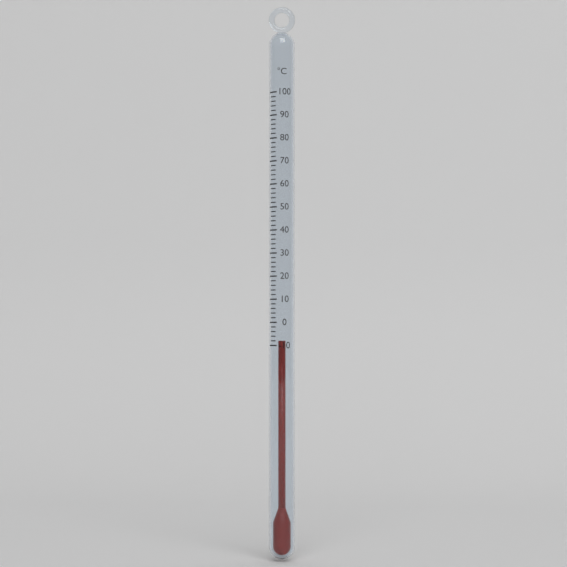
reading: -8 °C
